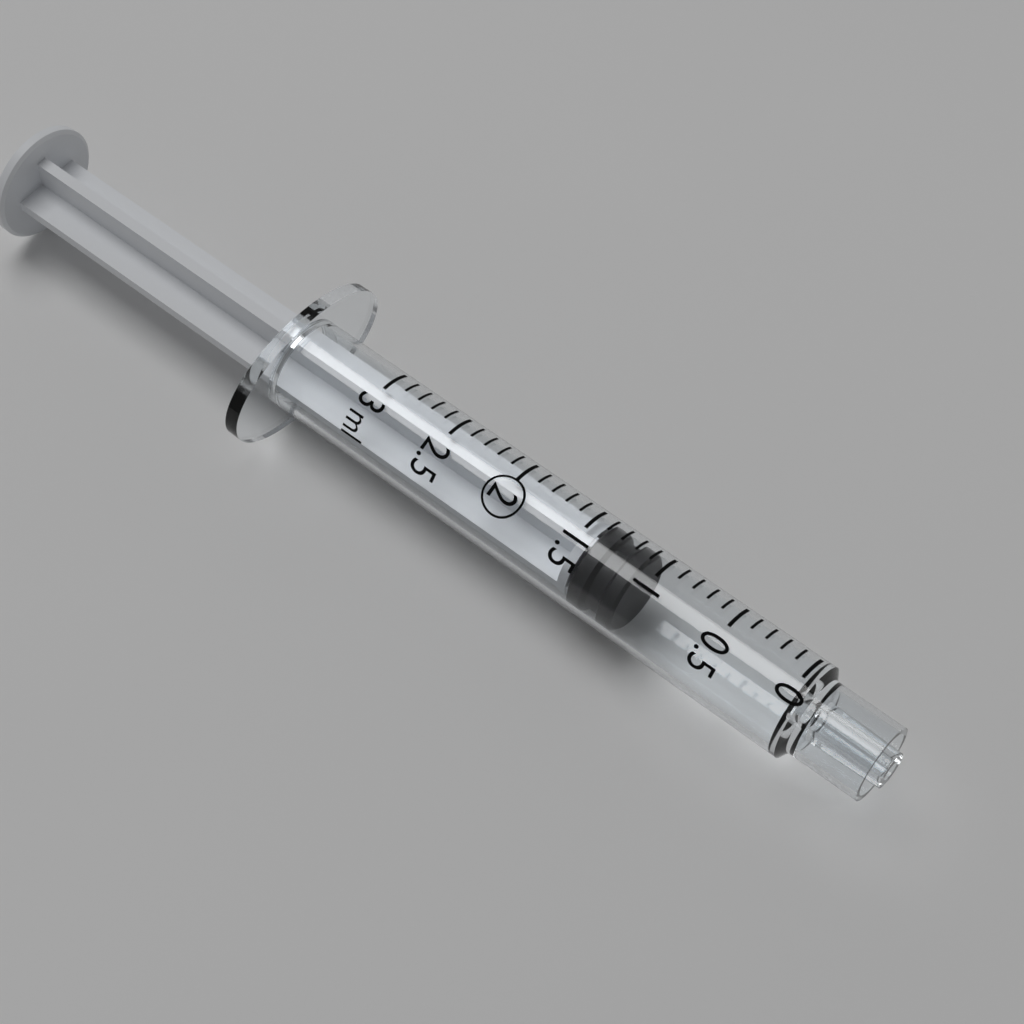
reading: 1.1 ml
